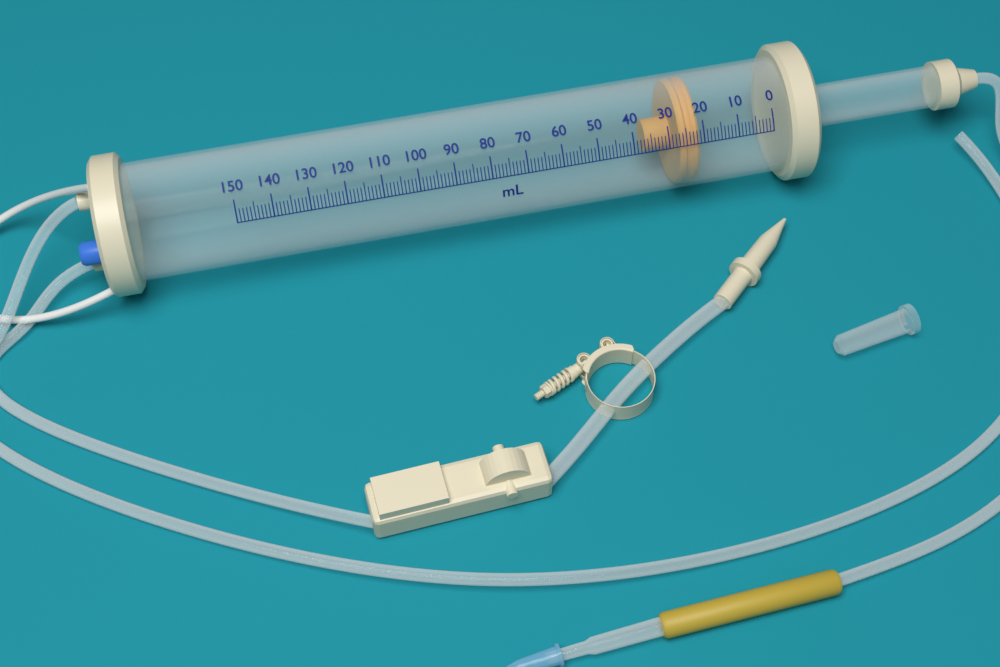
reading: 21 ml
